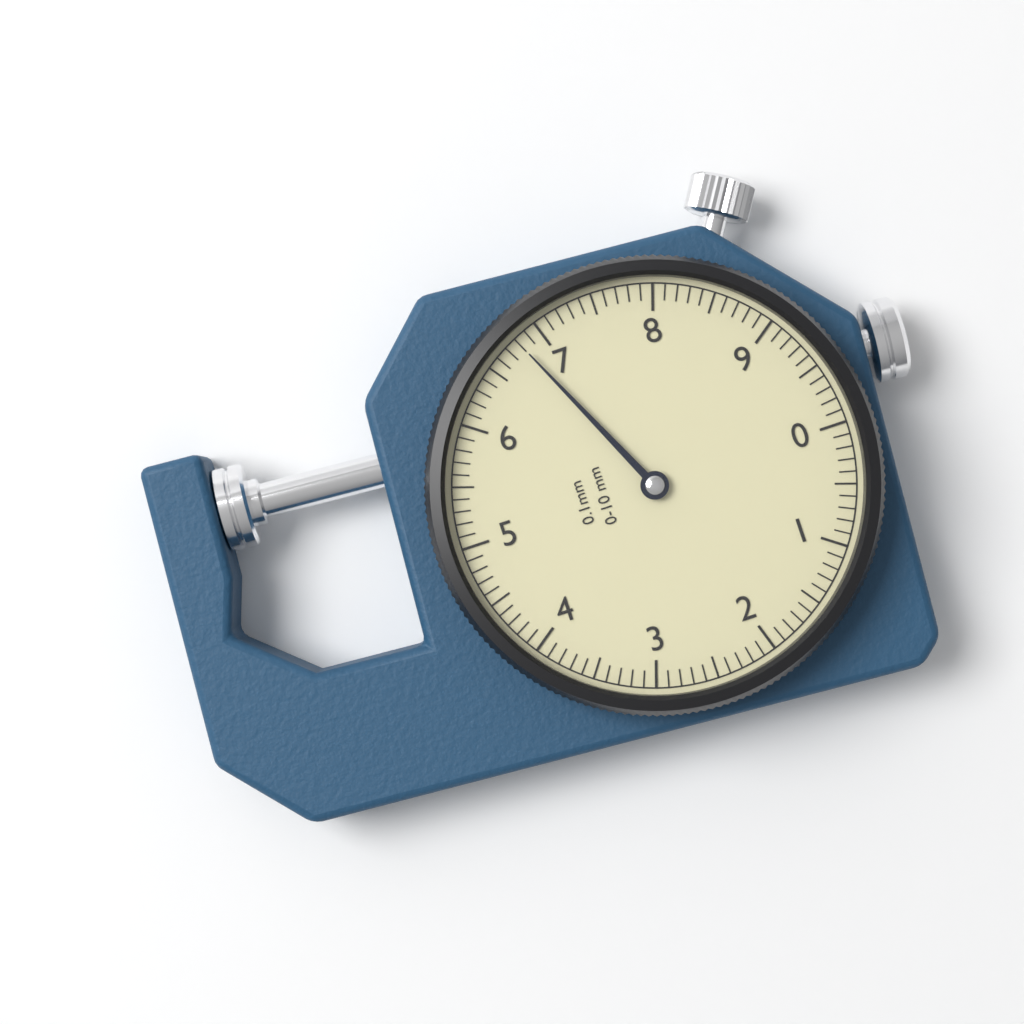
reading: 6.8 mm
